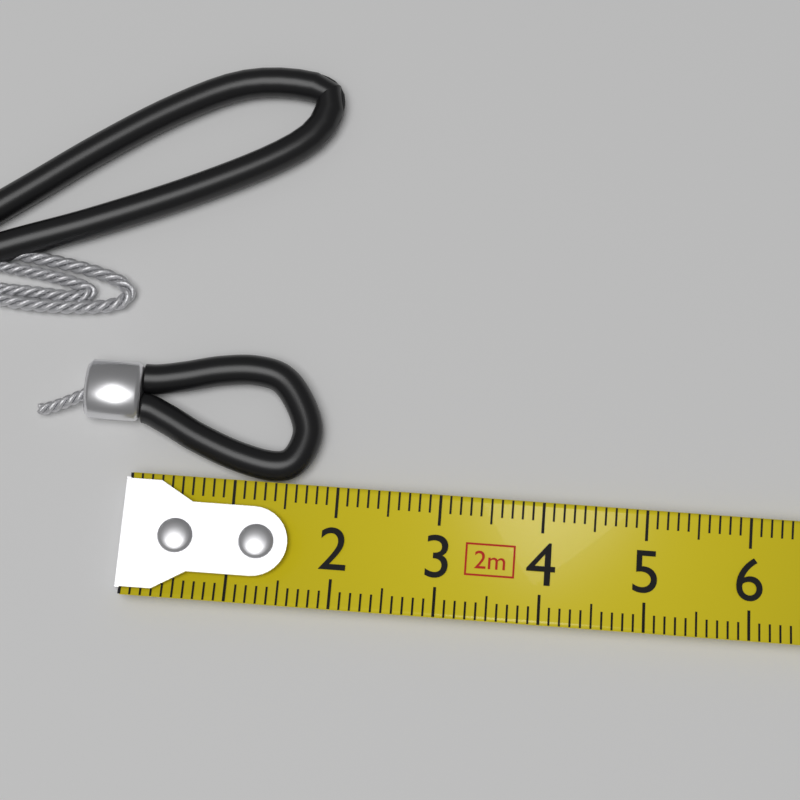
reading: 1.8 cm
